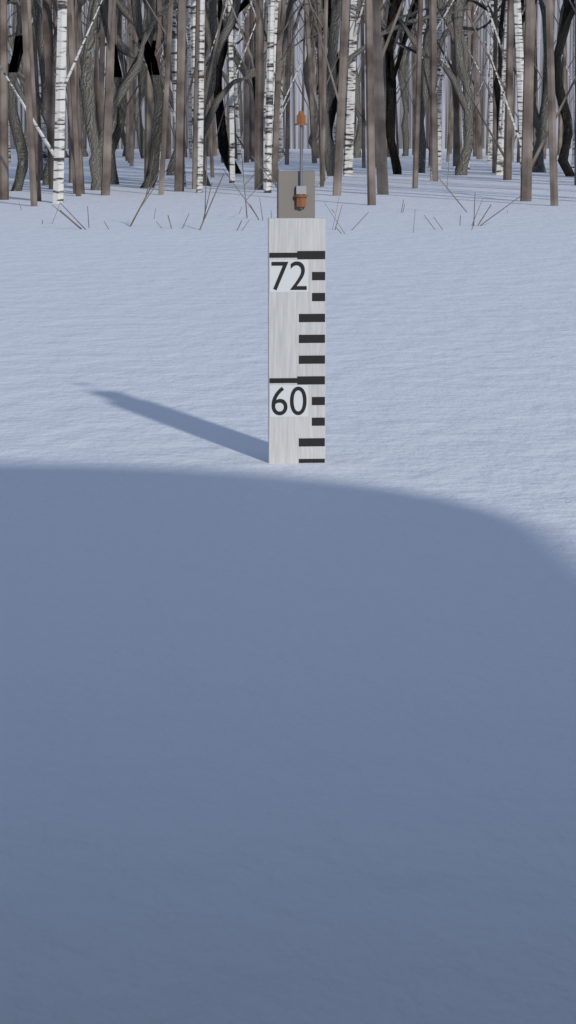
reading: 52 (no unit)
